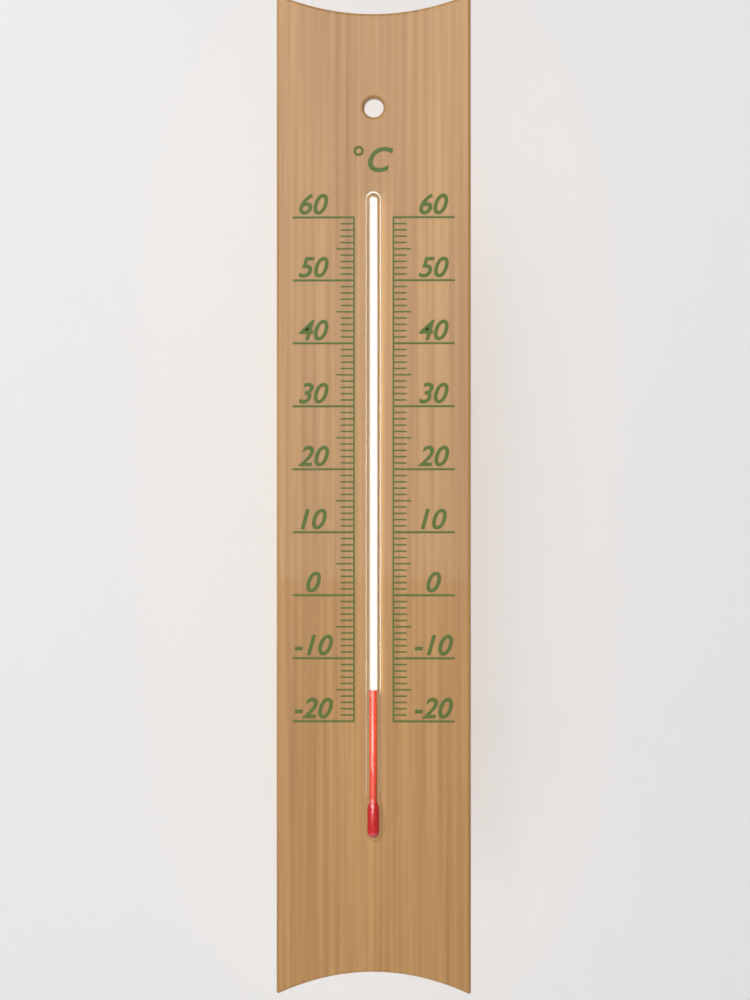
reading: -15 °C
